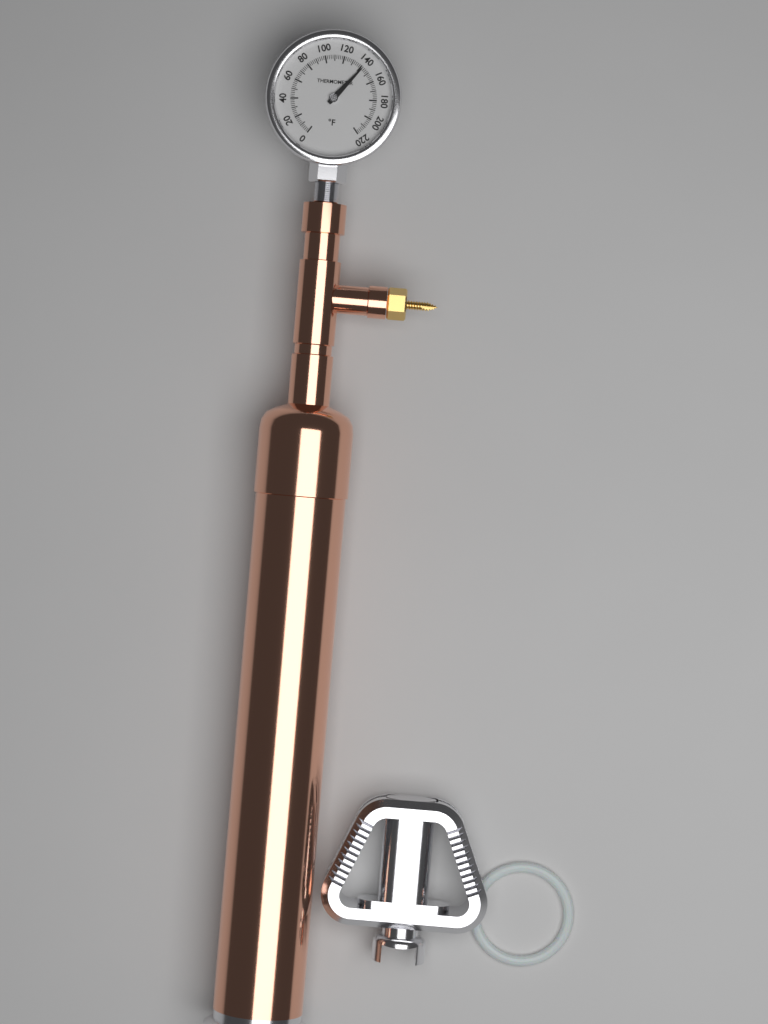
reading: 142 °F
